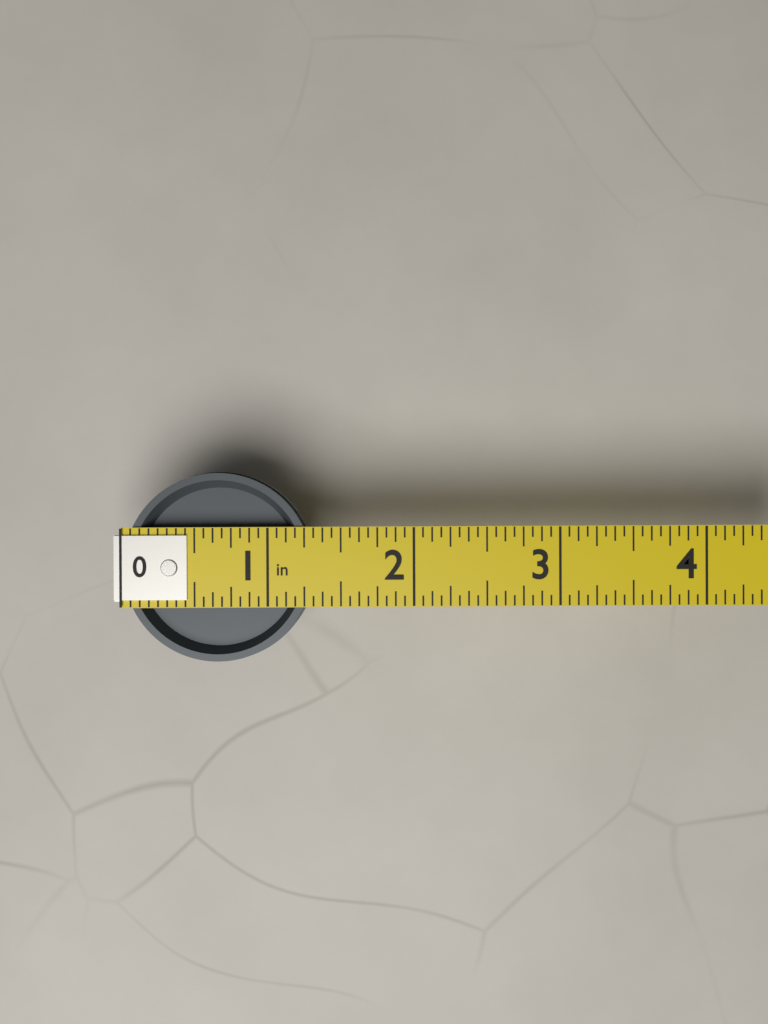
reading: 1.3125 in
